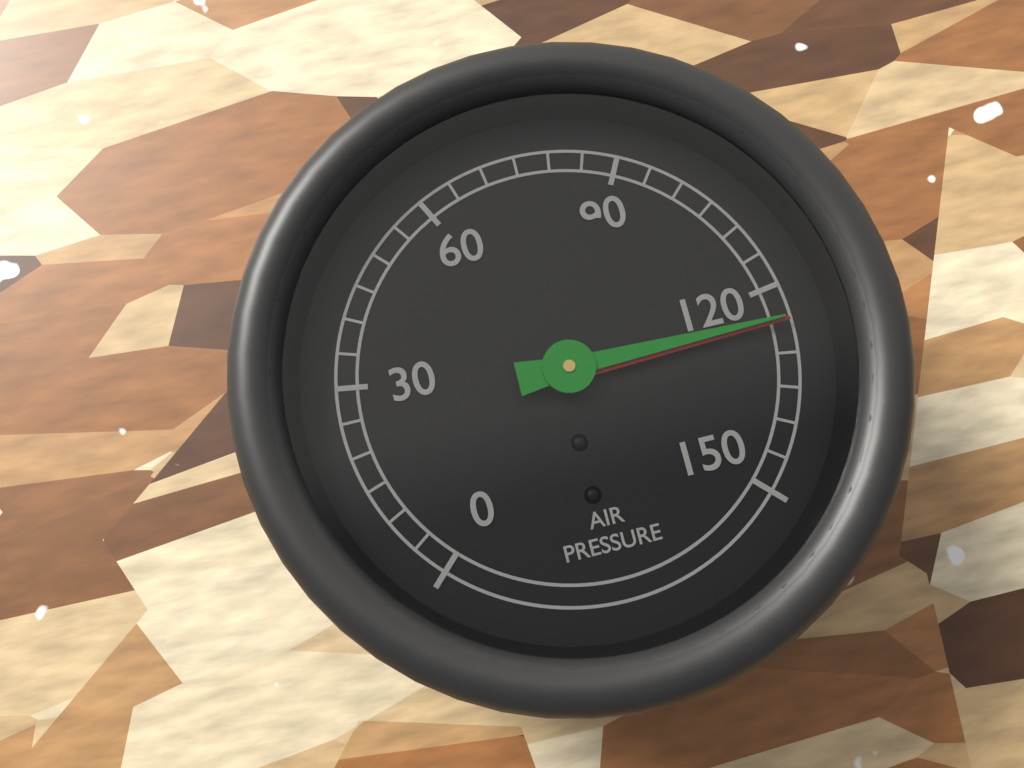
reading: 125 (no unit)
